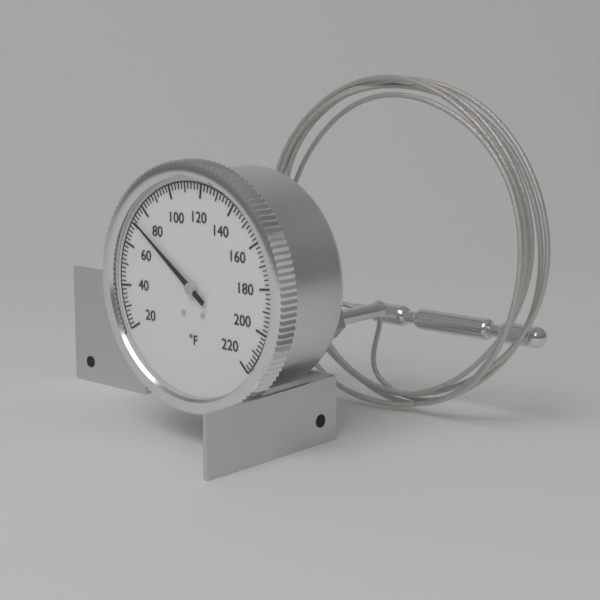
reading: 72 °F
